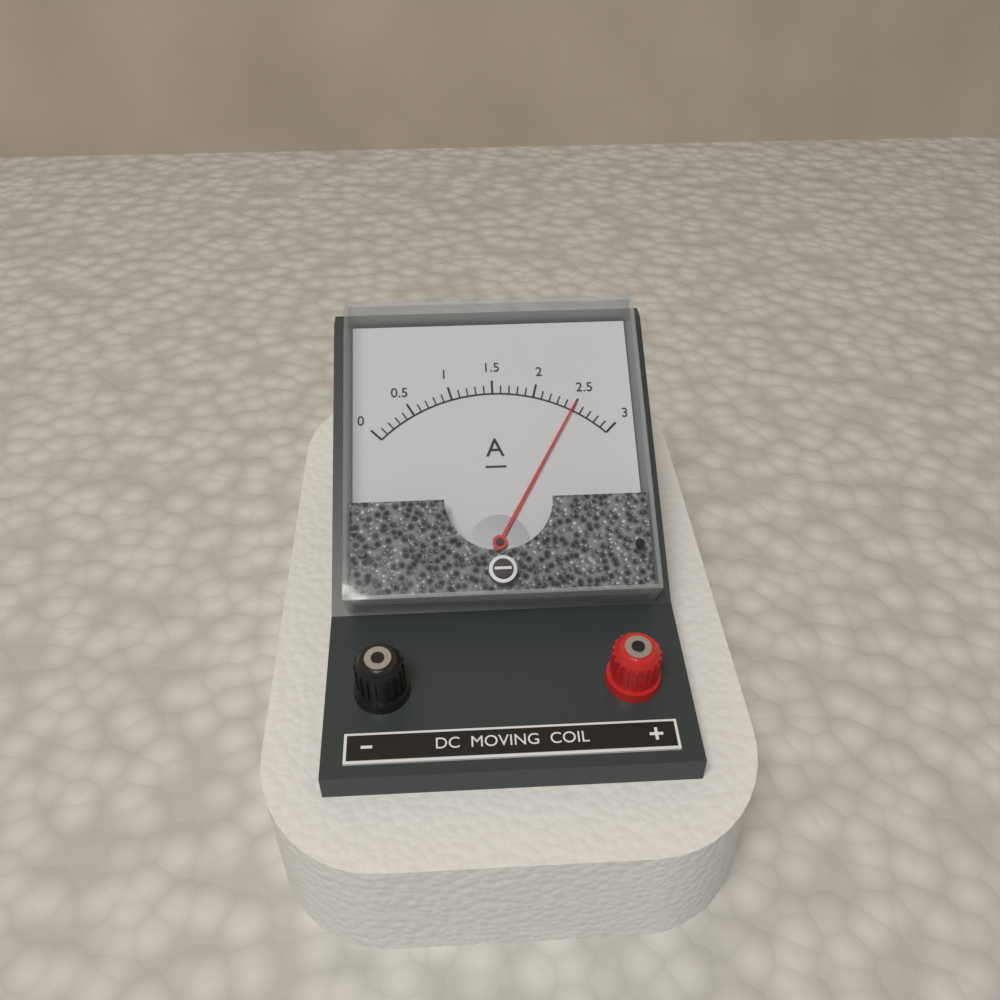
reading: 2.5 A
